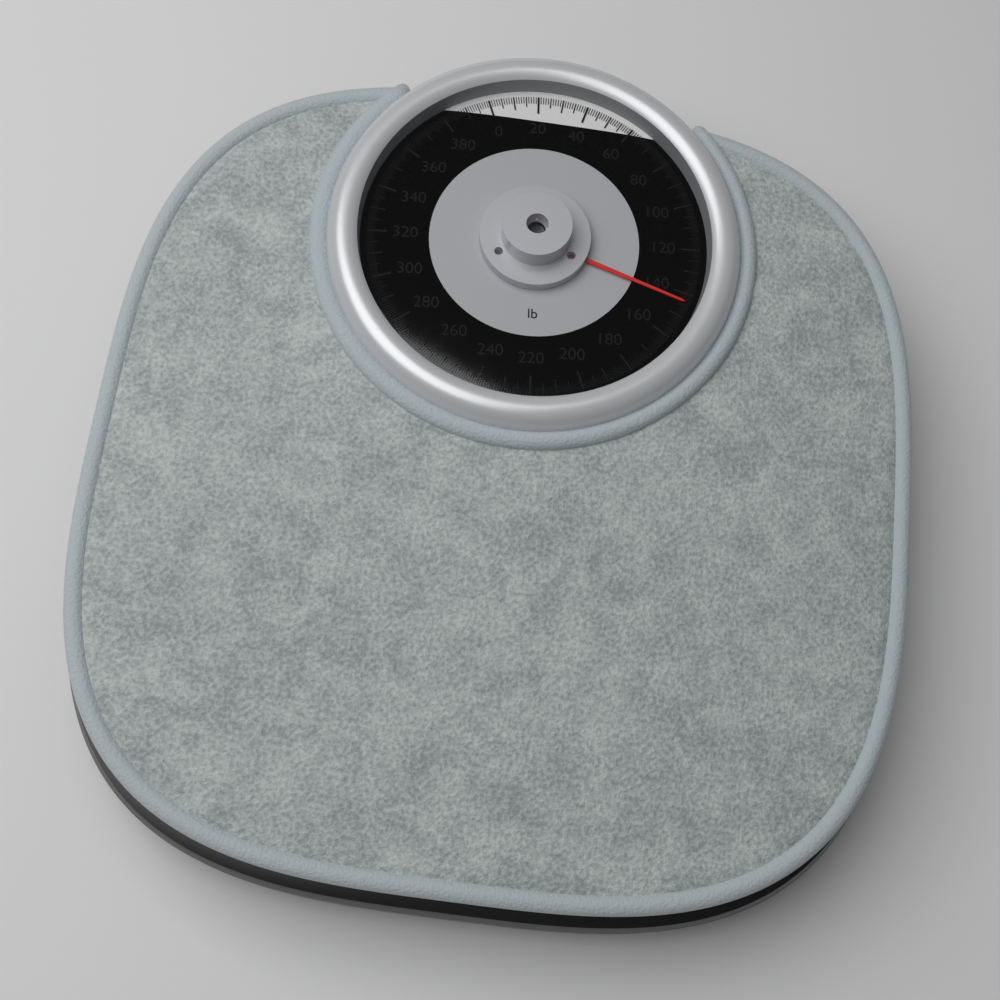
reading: 144 lb
